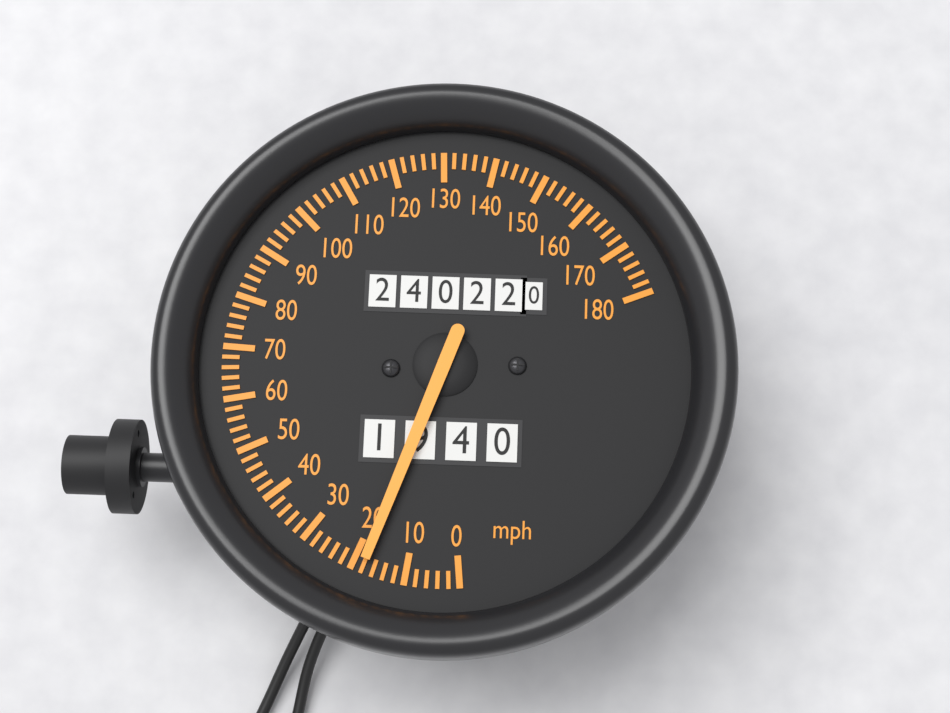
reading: 18 mph
